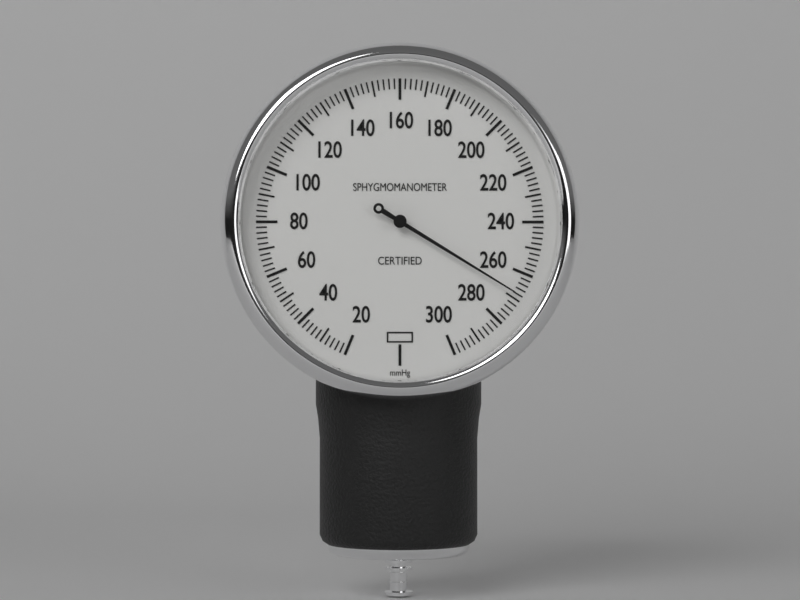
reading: 268 mmHg
